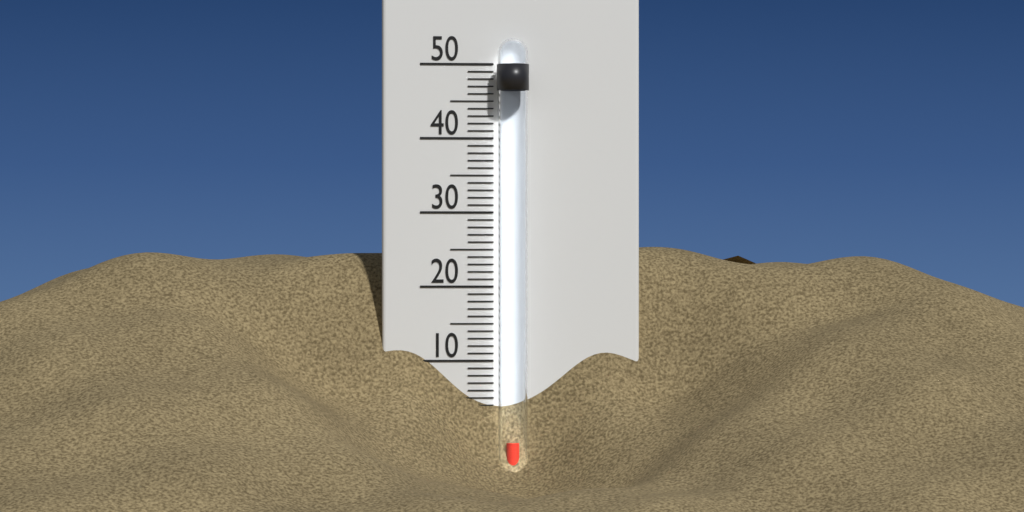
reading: -1 °C
